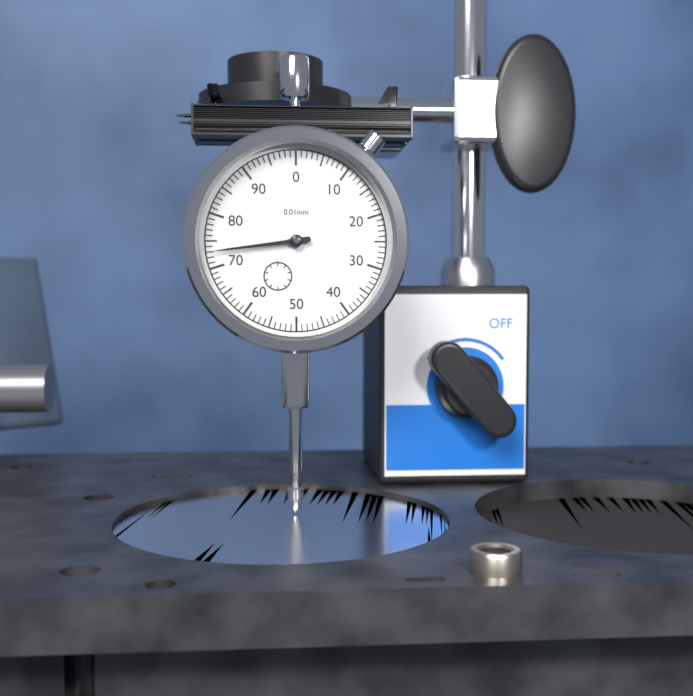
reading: 73 0.01mm
